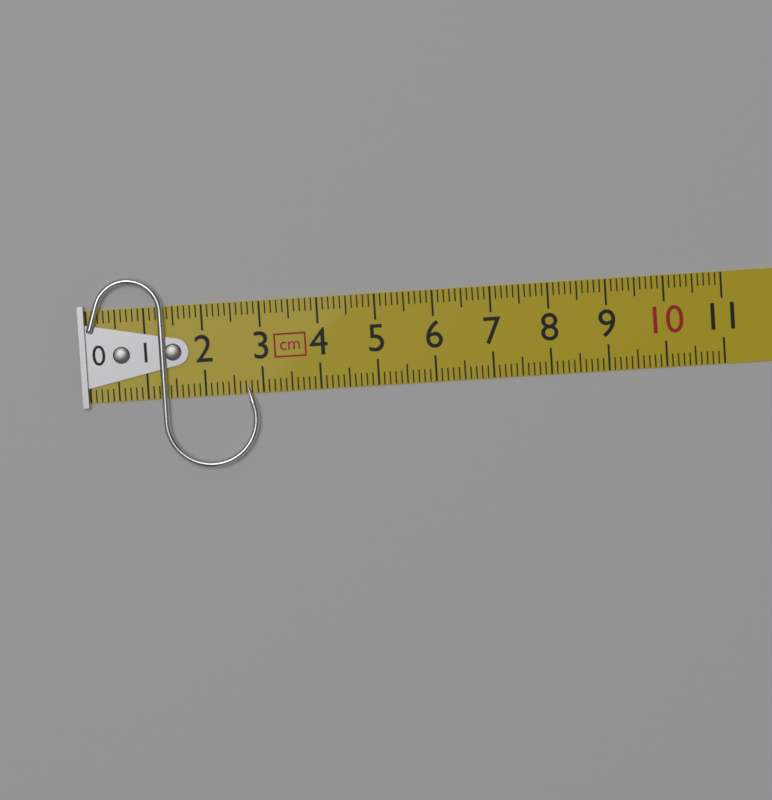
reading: 2.9 cm
